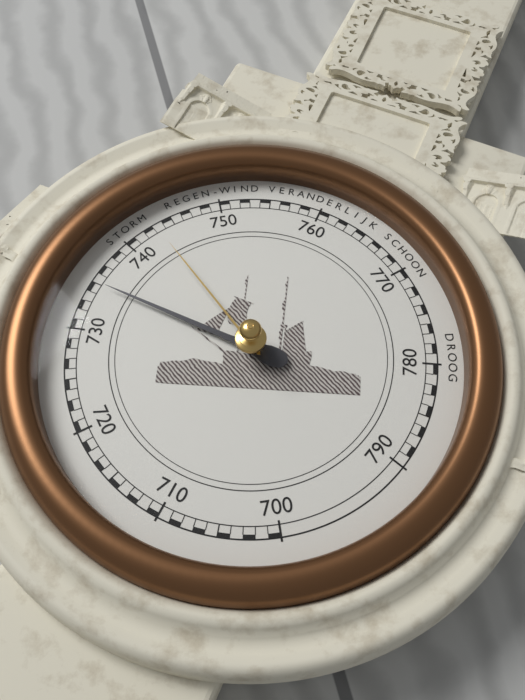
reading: 735 mmHg
